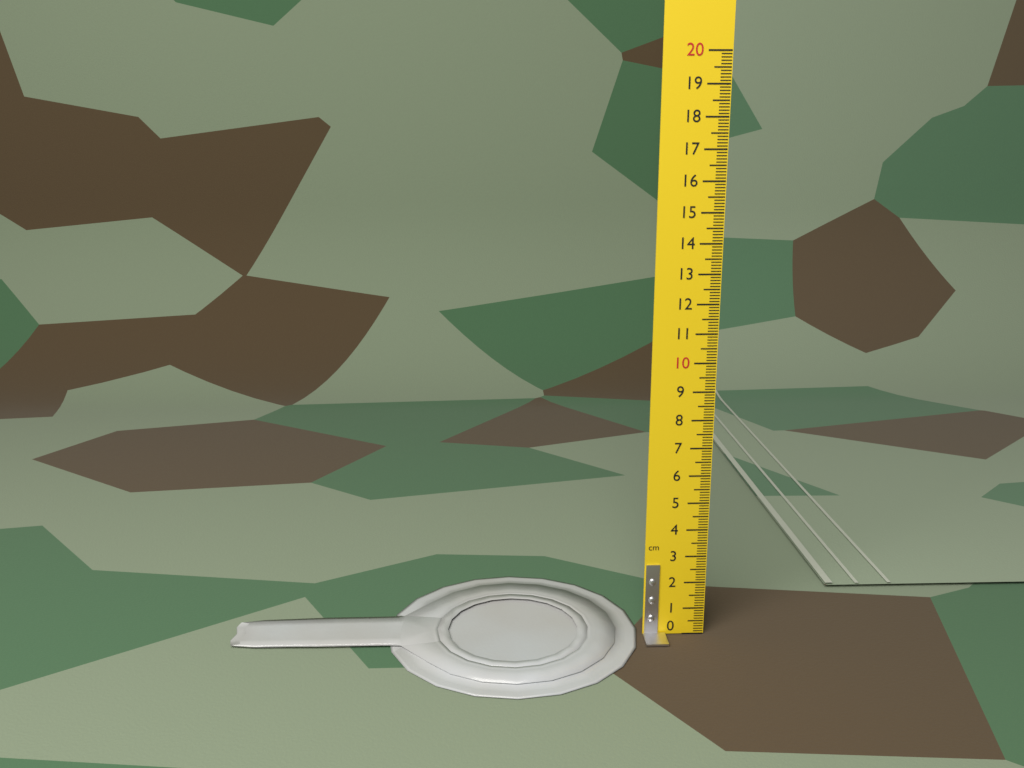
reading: 0.1 cm
